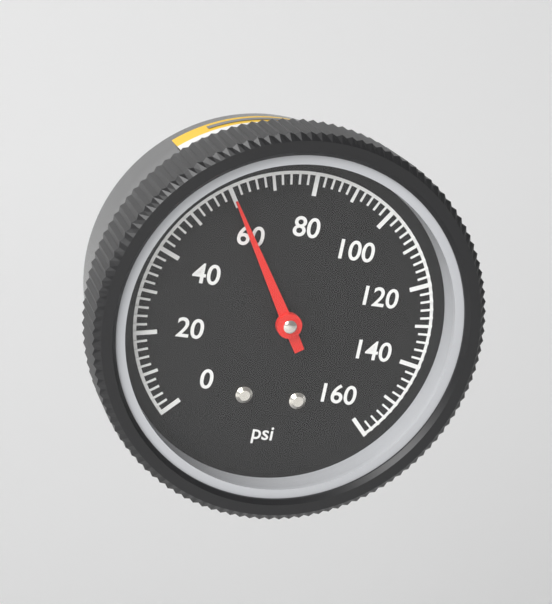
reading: 60 psi
